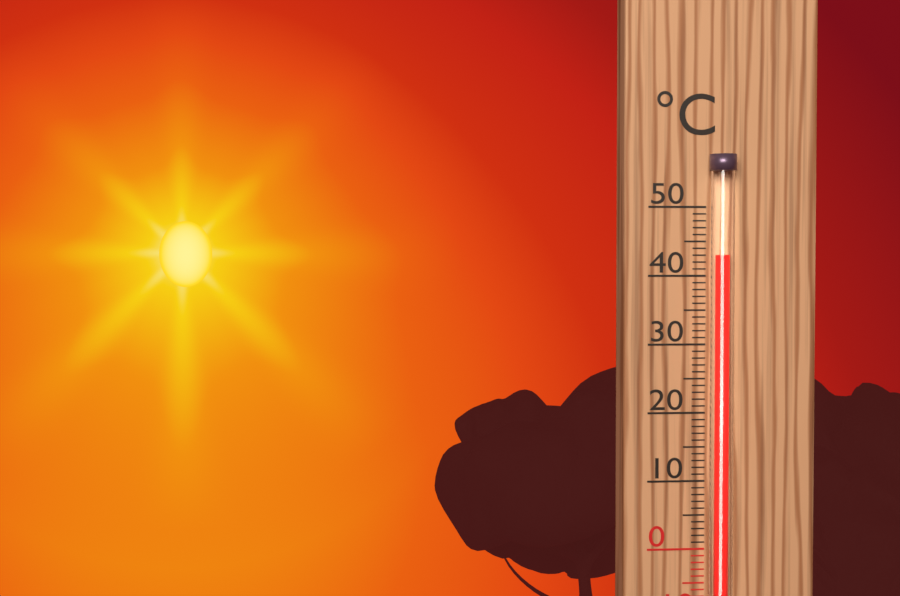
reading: 43 °C
